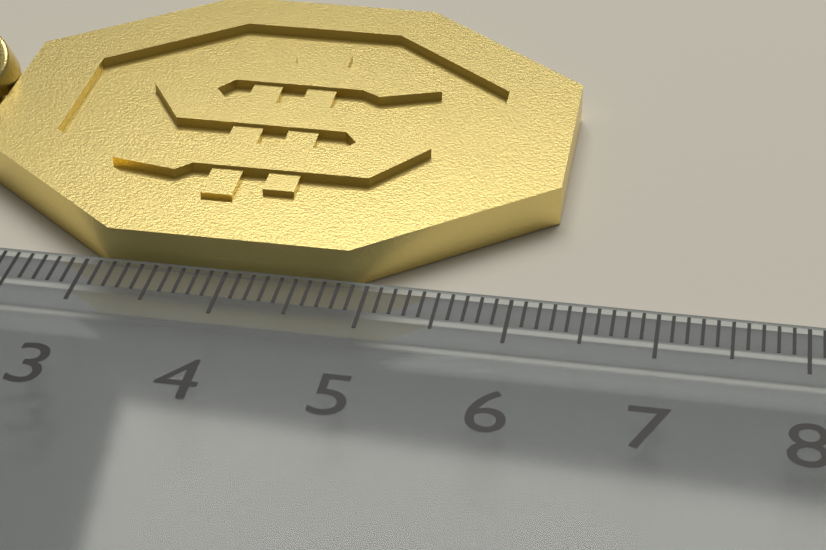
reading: 6.2 cm
